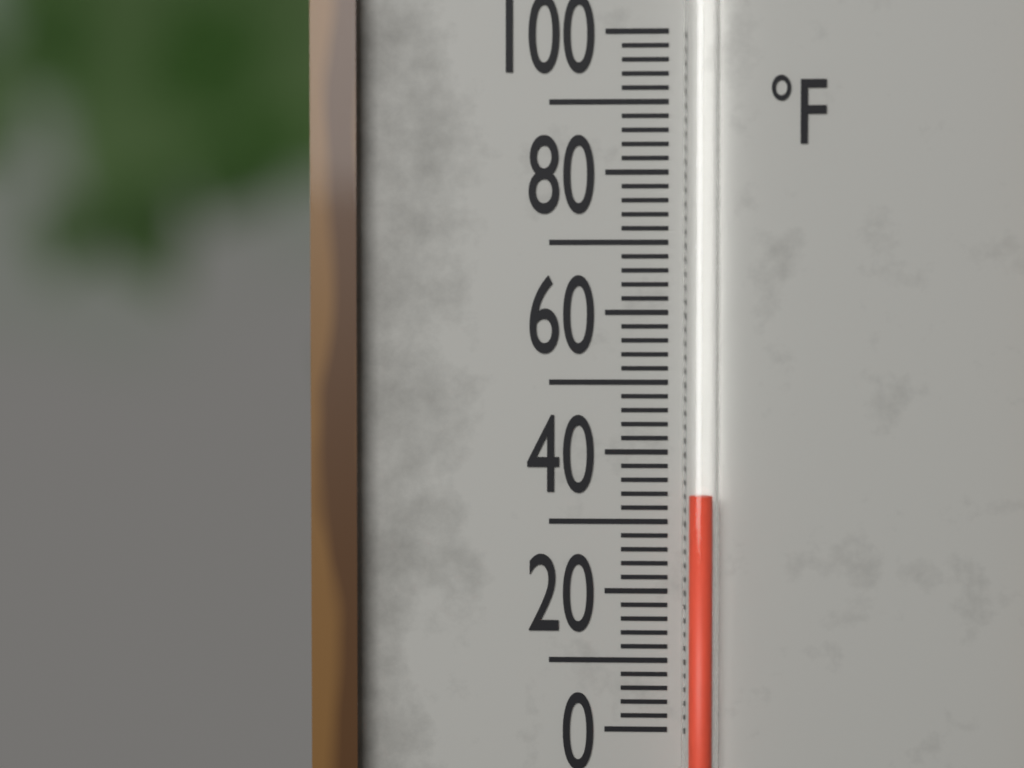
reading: 34 °F
